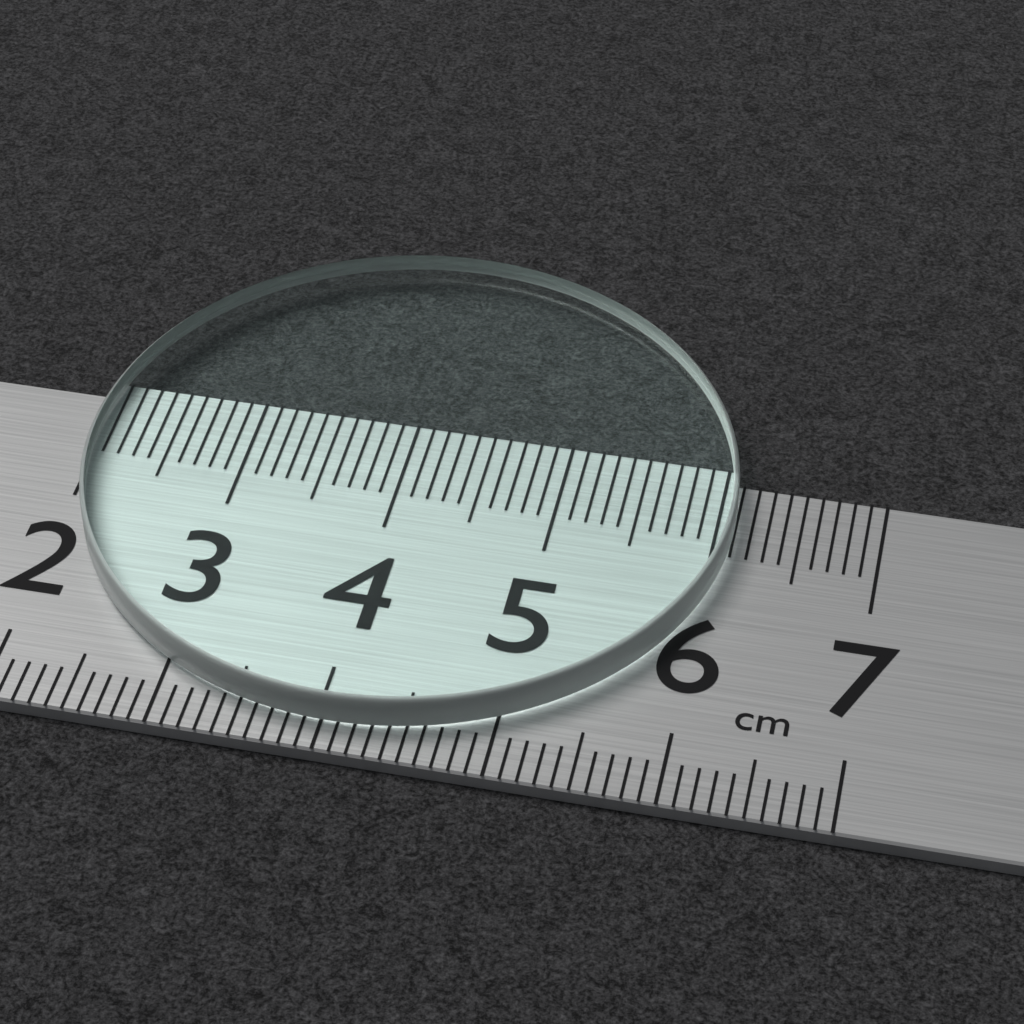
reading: 6.1 cm
